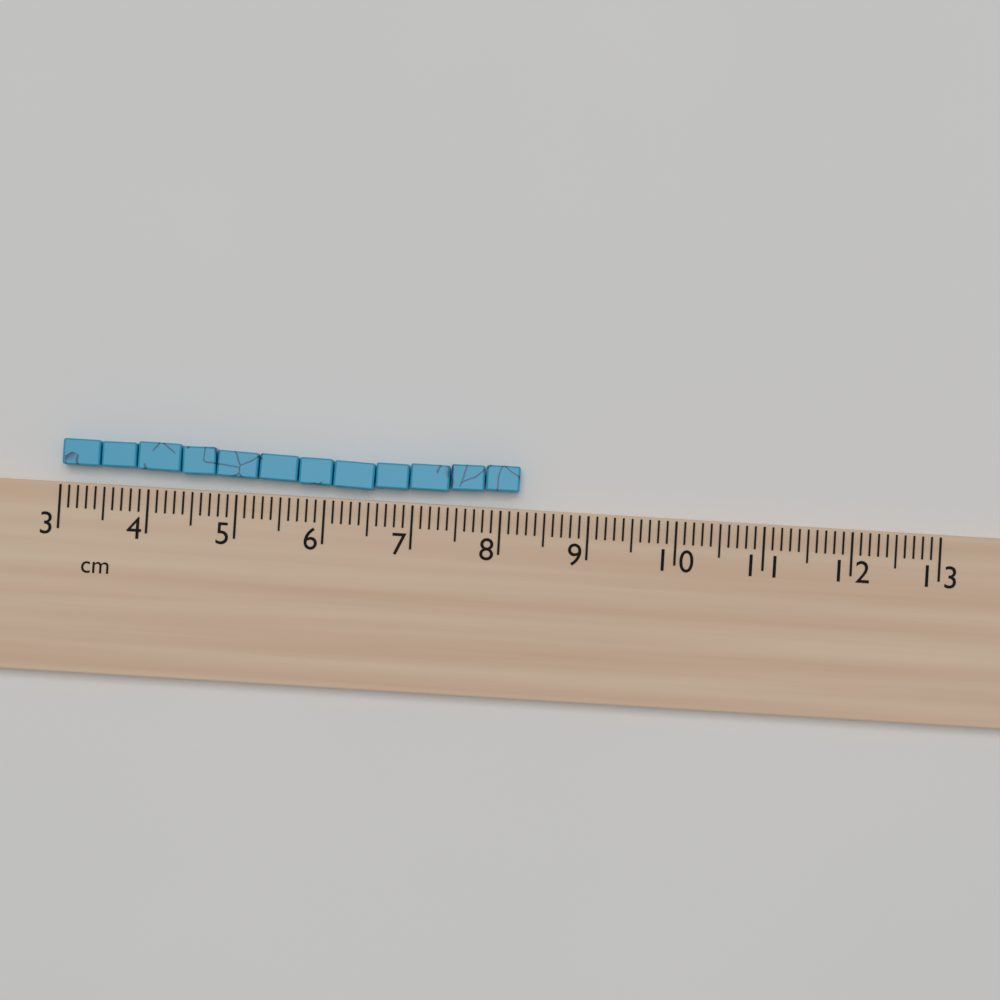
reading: 8.2 cm
